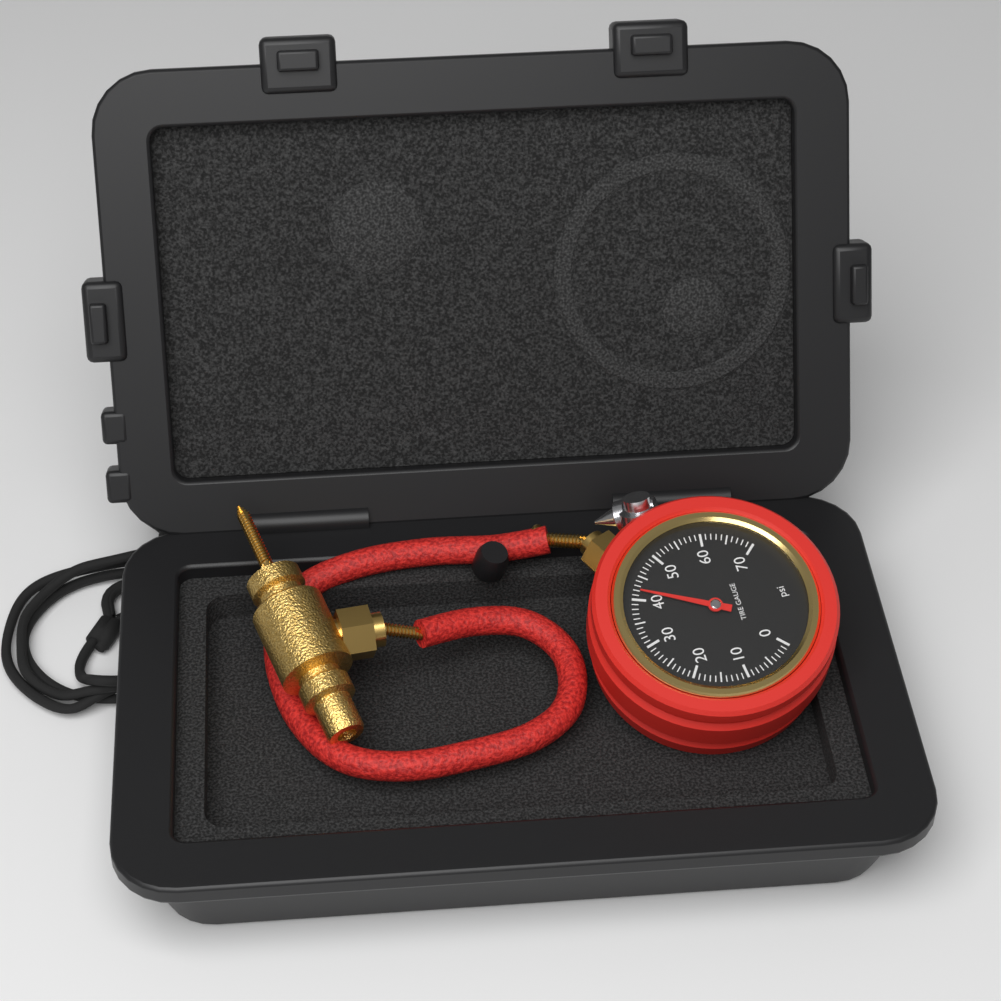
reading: 42 psi
